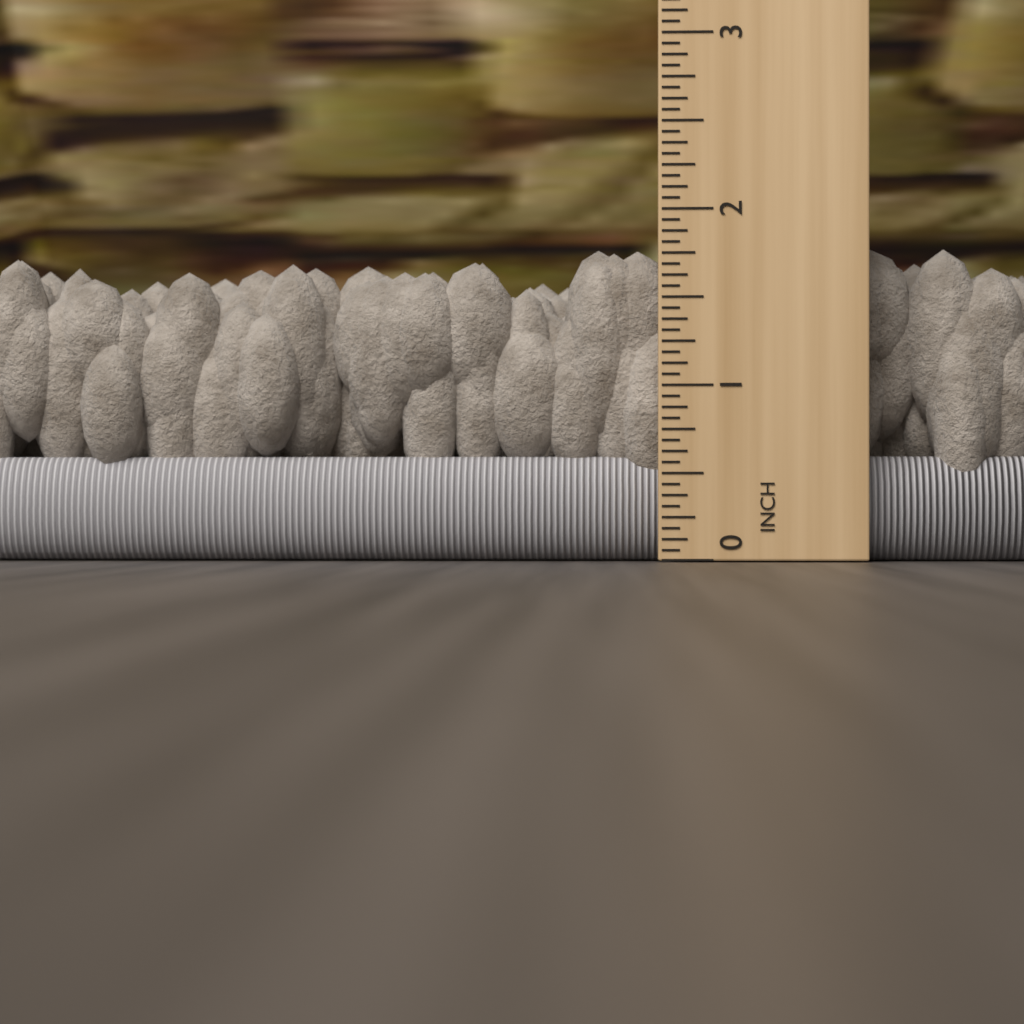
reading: 1.8125 in
